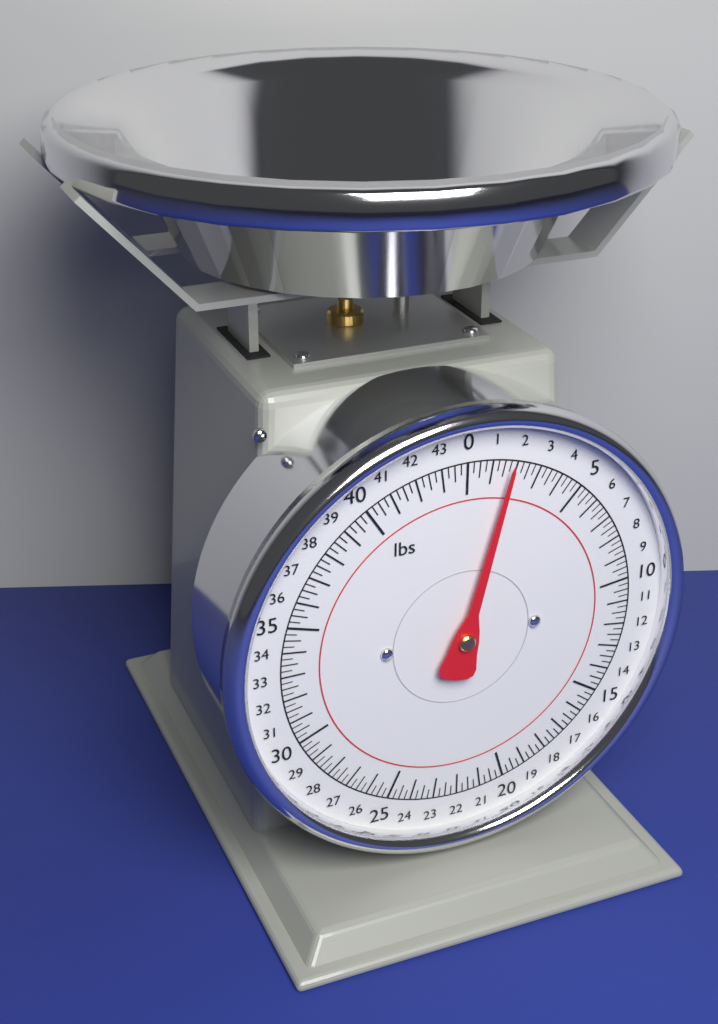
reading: 1.75 lbs
